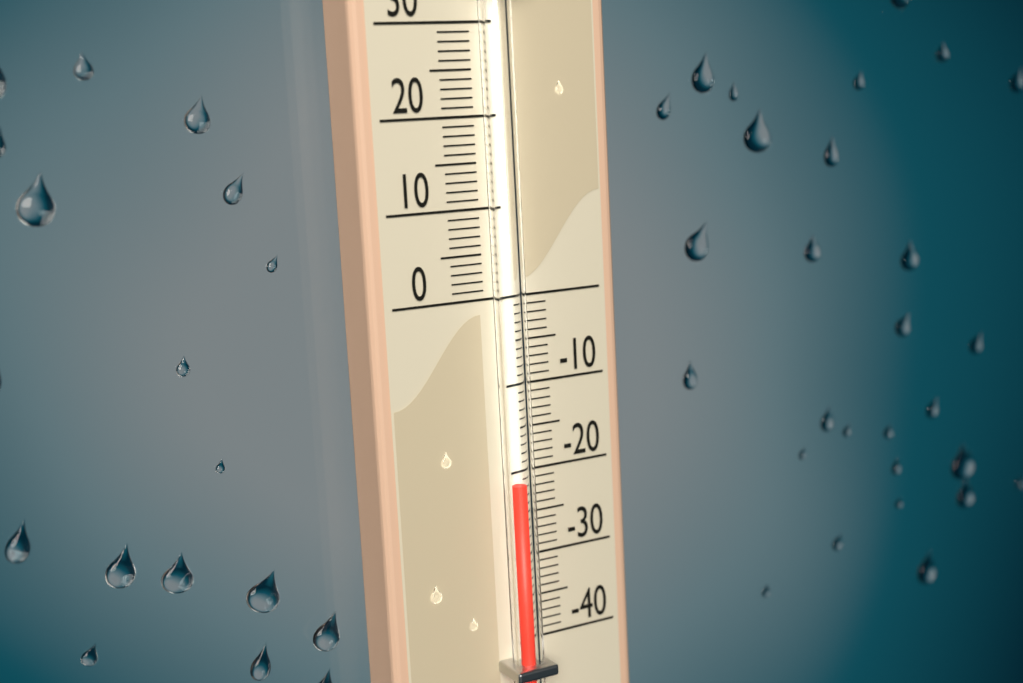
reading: -21 (no unit)
